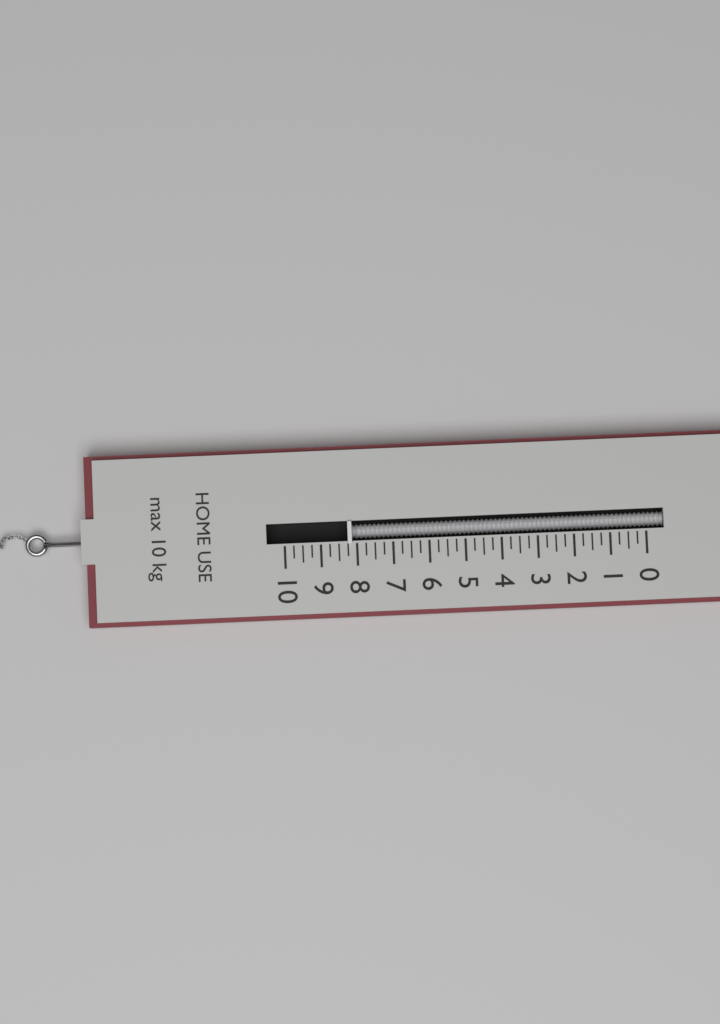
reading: 8.25 kg
